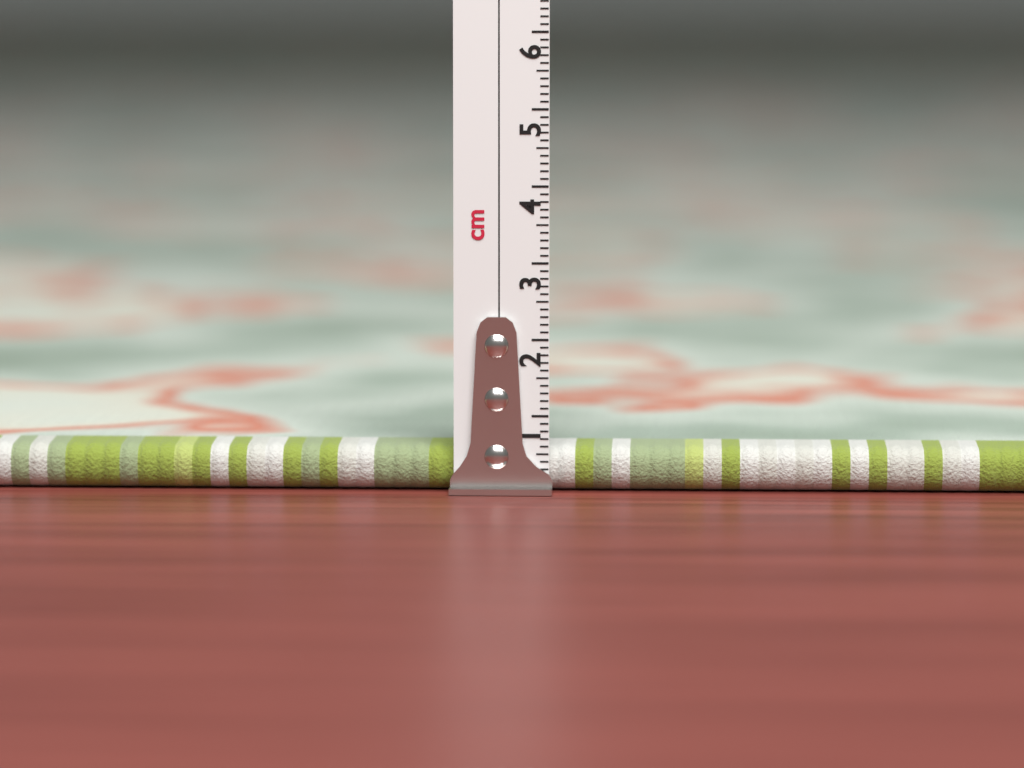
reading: 0.6 cm
